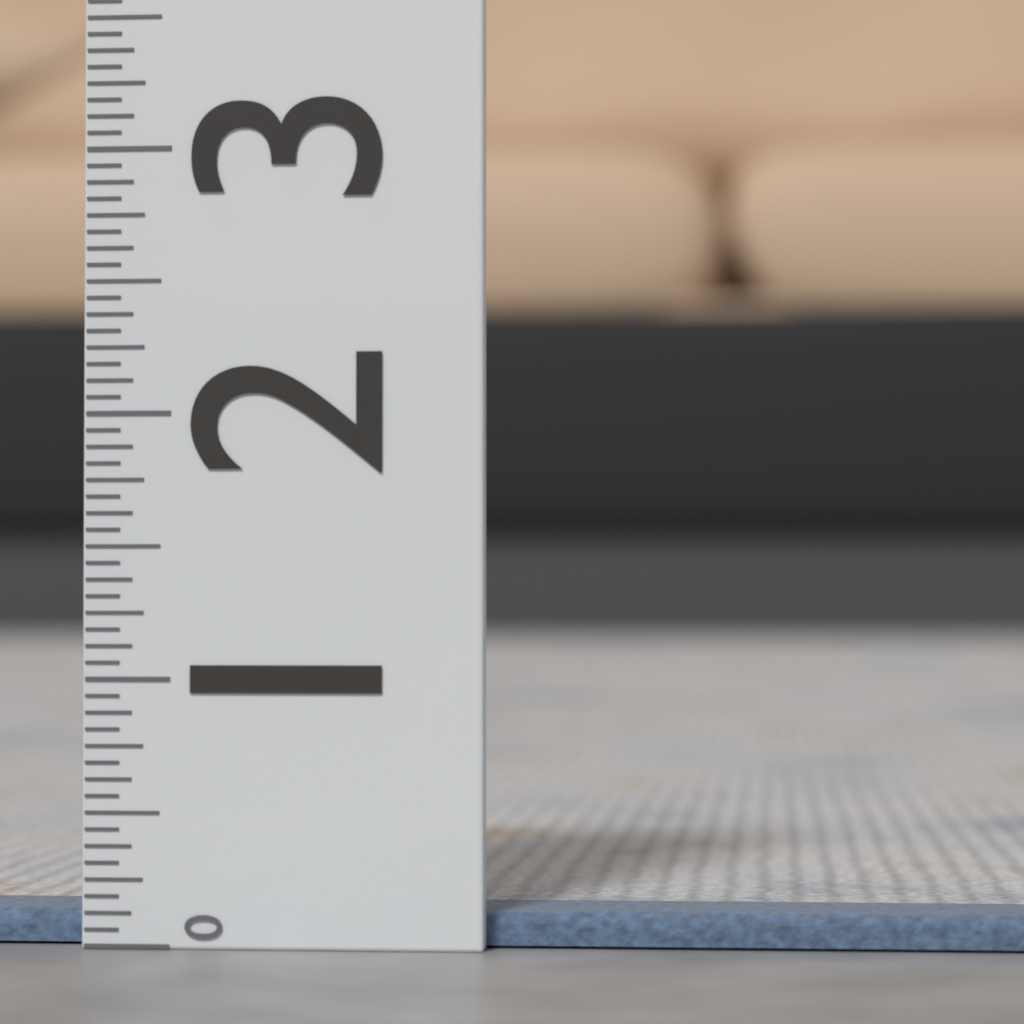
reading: 0.1250 (no unit)
